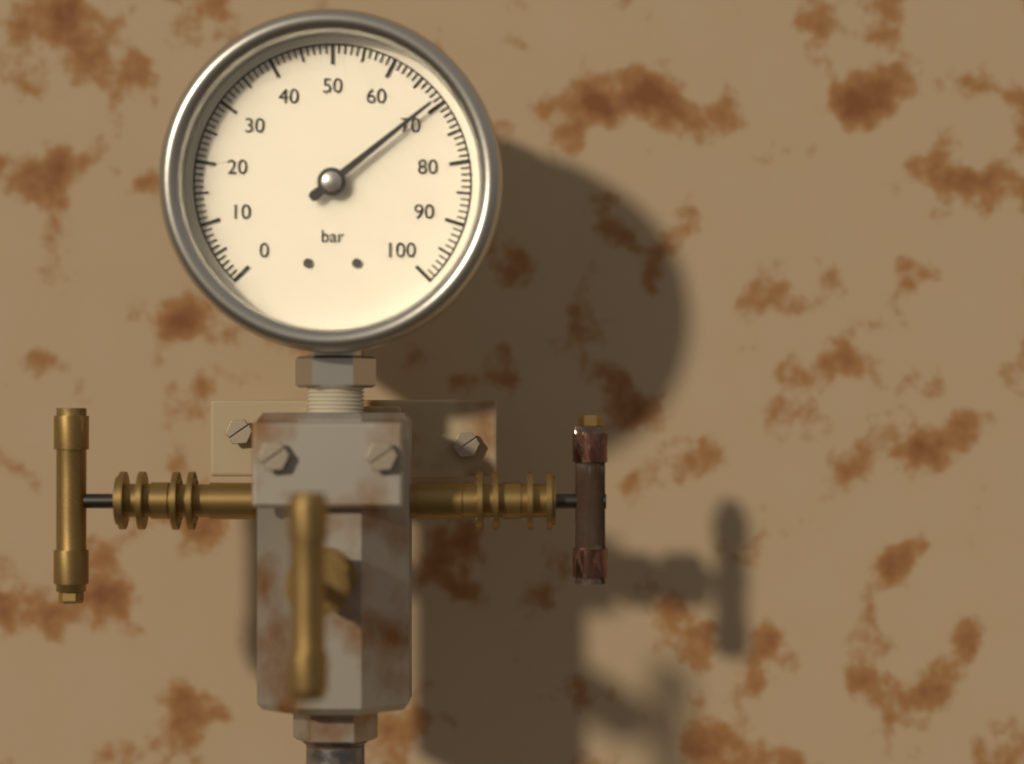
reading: 69 bar
